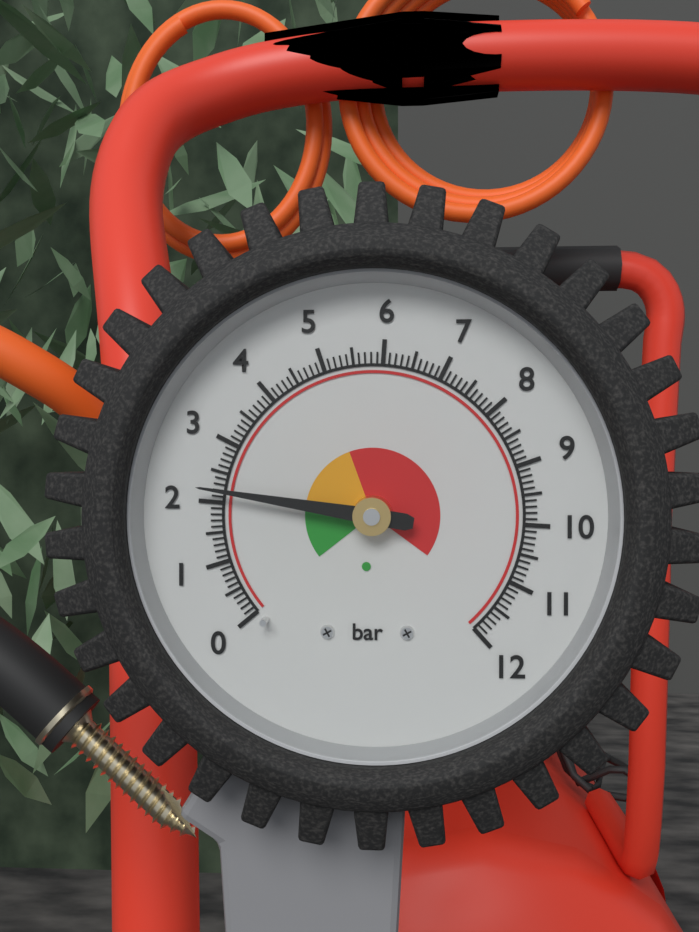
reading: 2.2 bar
